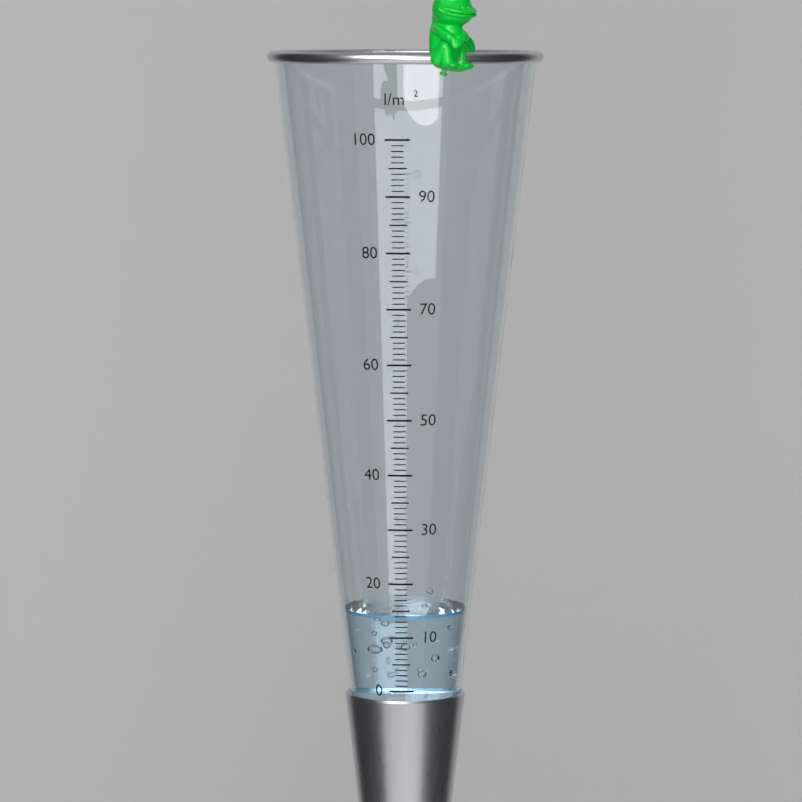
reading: 14 l/m²
